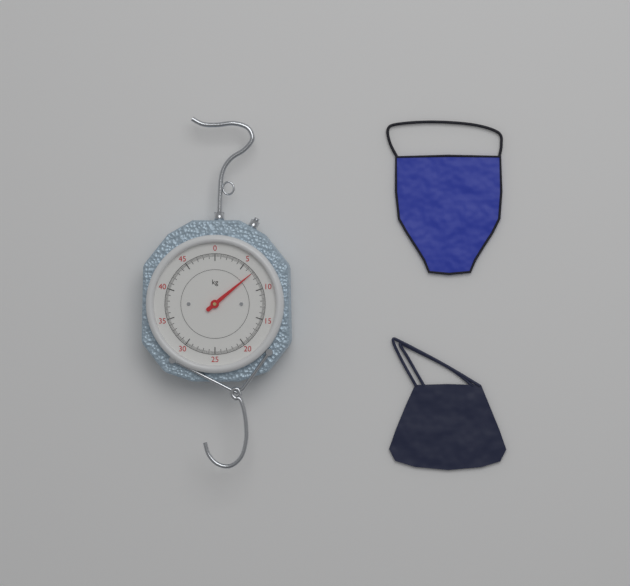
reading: 7.0 kg
